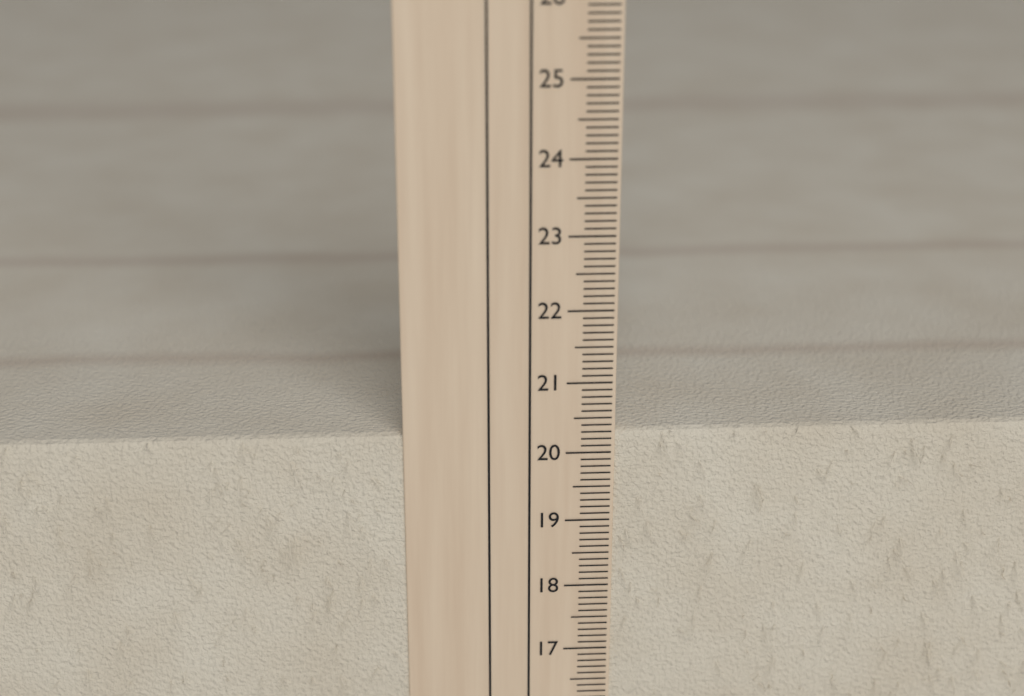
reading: 20.3 cm
